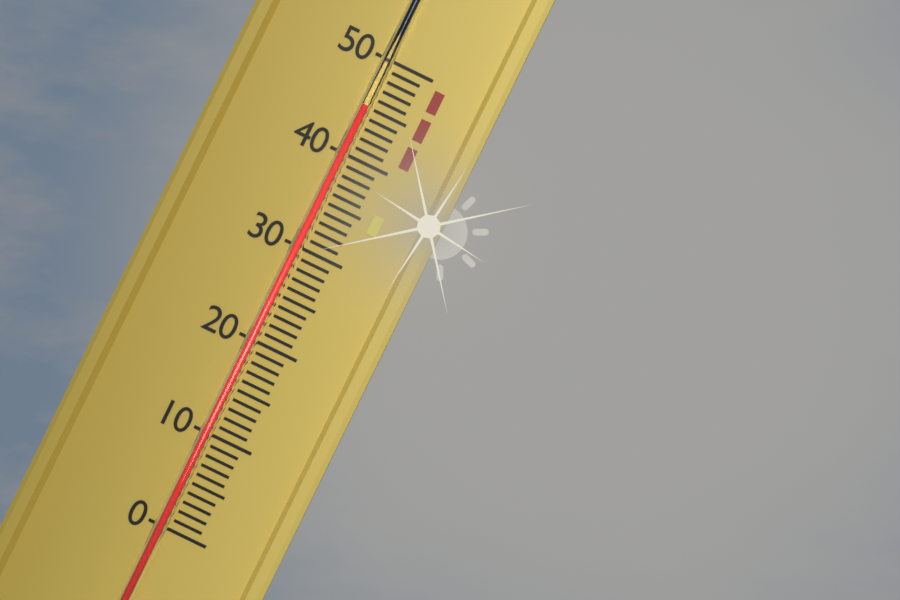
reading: 45 (no unit)
